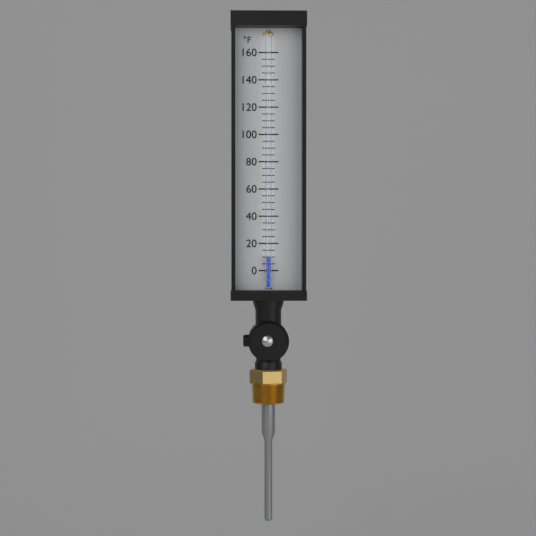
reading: 10 °F
